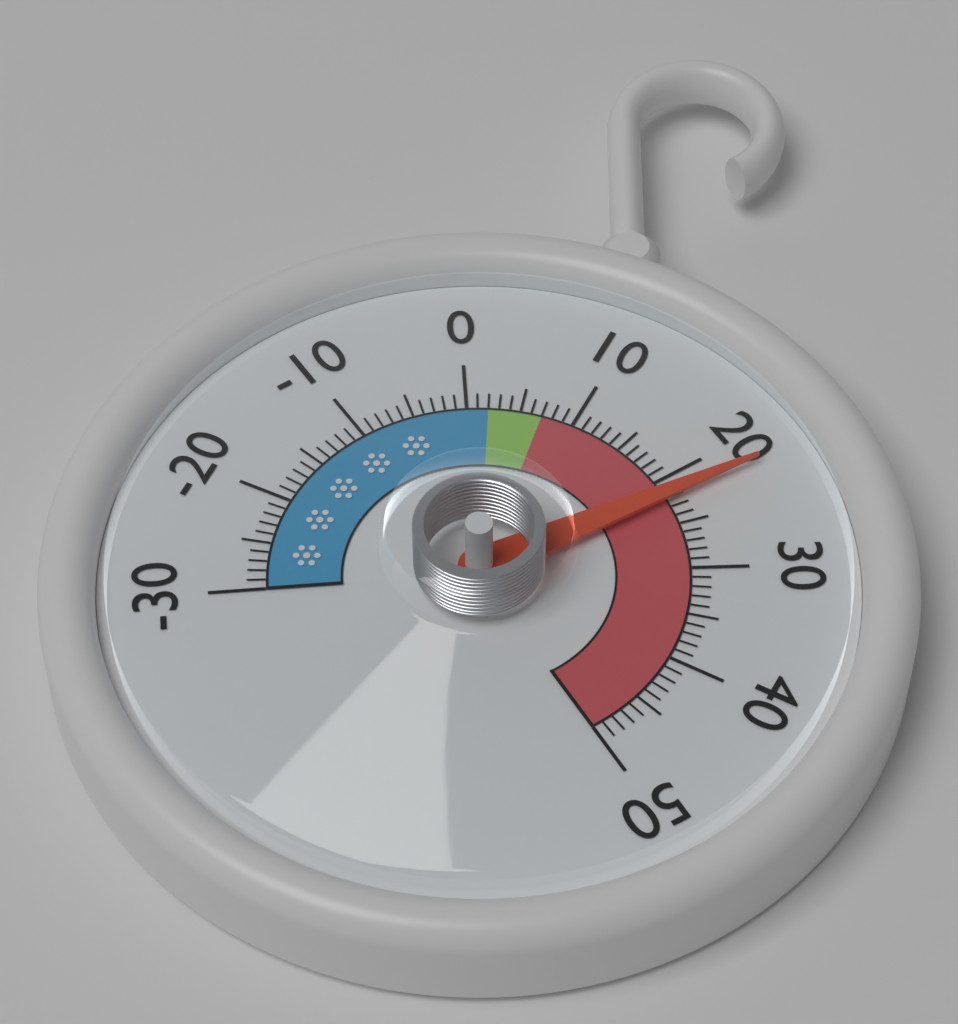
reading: 22 (no unit)
